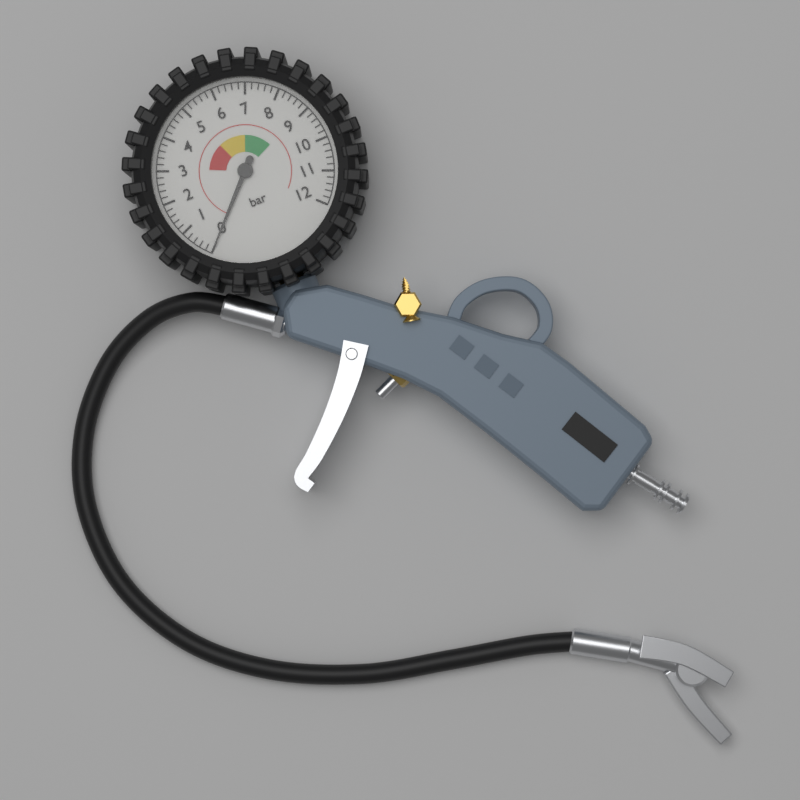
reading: 0.0 bar
